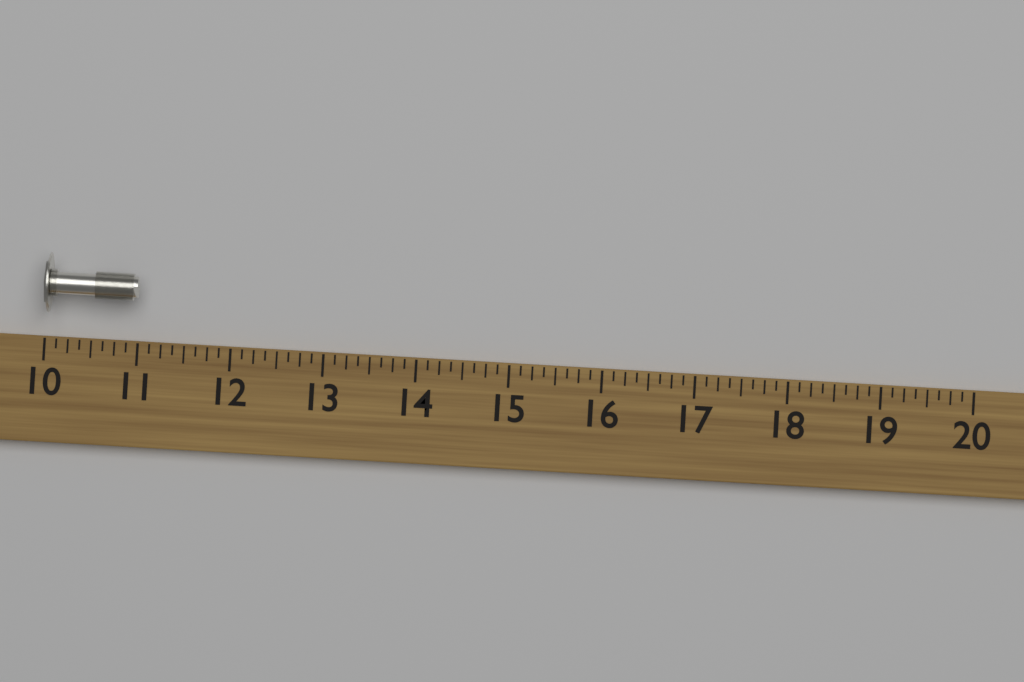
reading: 11.000 (no unit)
